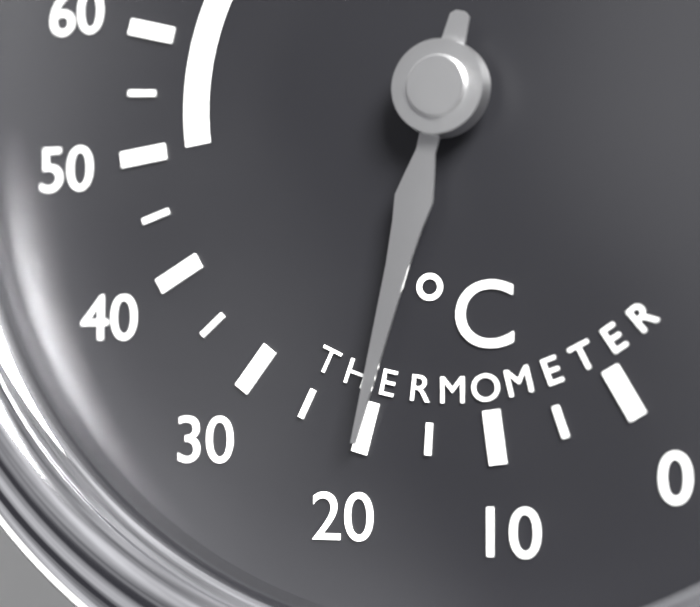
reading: 20 °C
